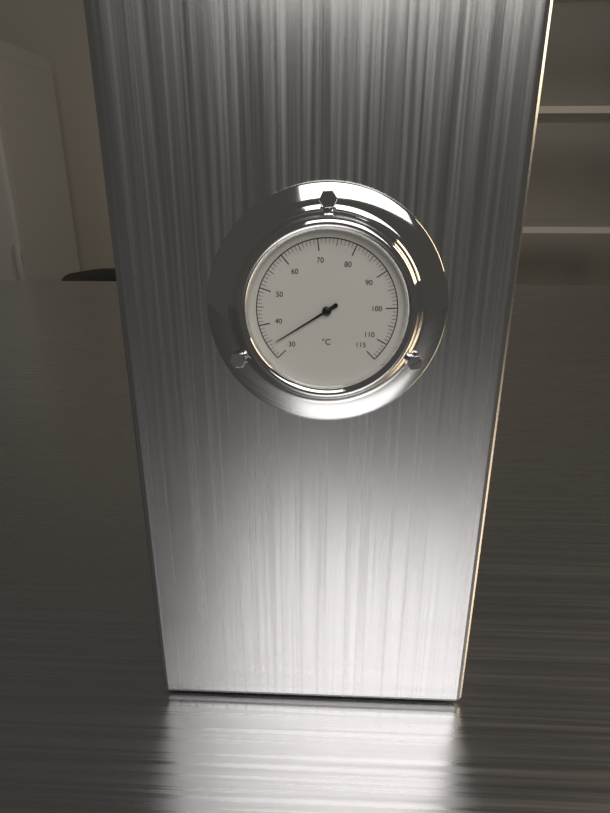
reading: 34 °C
